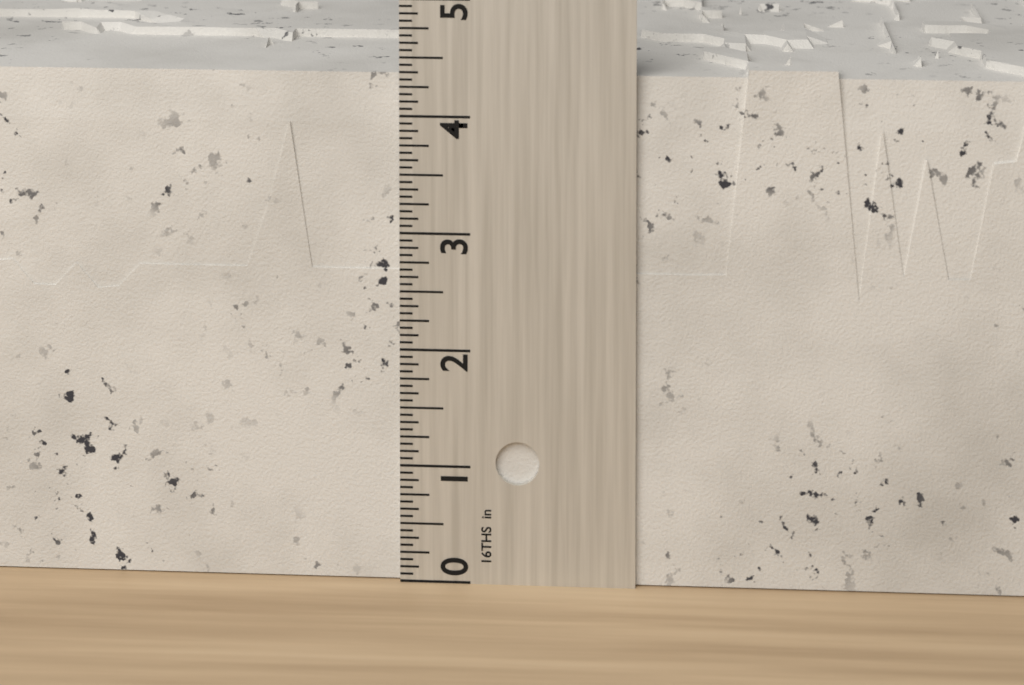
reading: 4.4375 in
